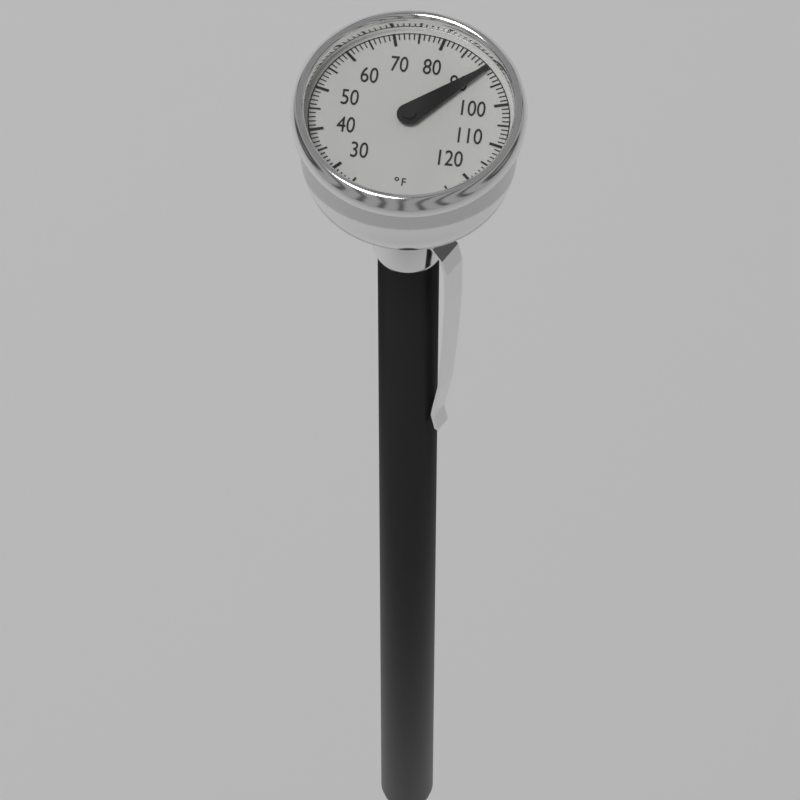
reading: 91 °F
